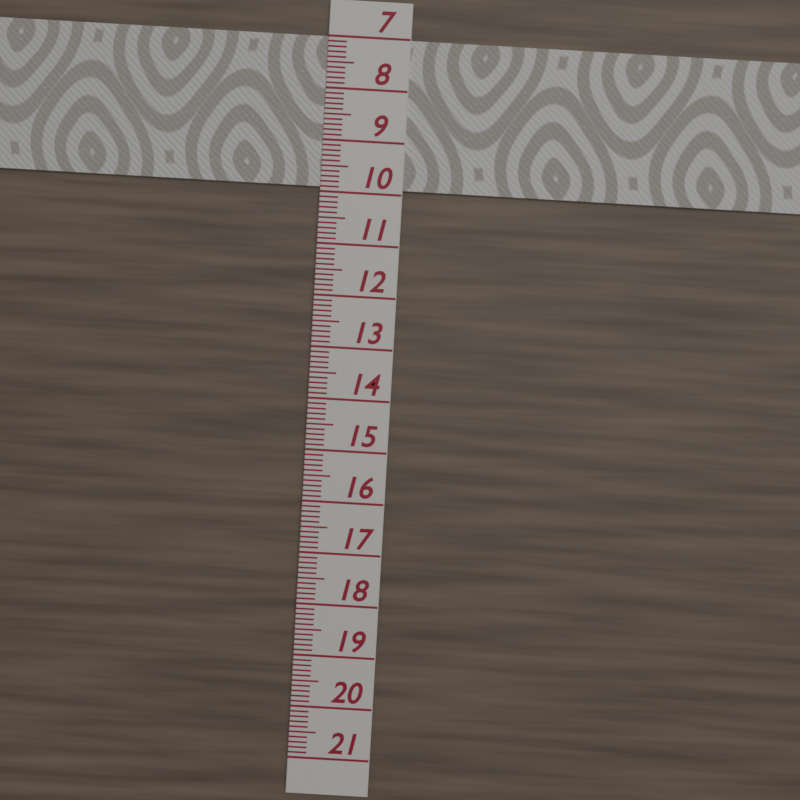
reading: 9.9 (no unit)
